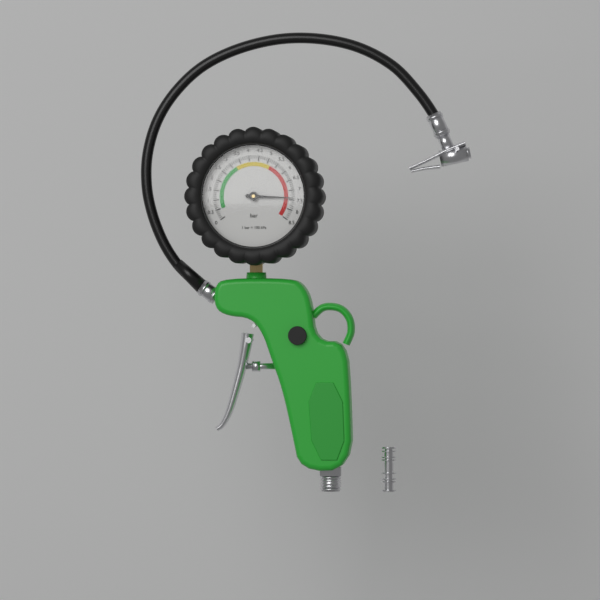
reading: 7.4 bar
